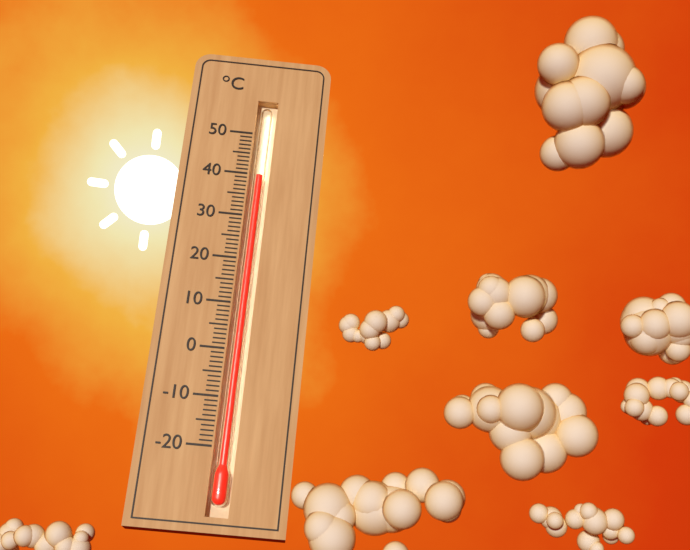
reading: 40 °C
